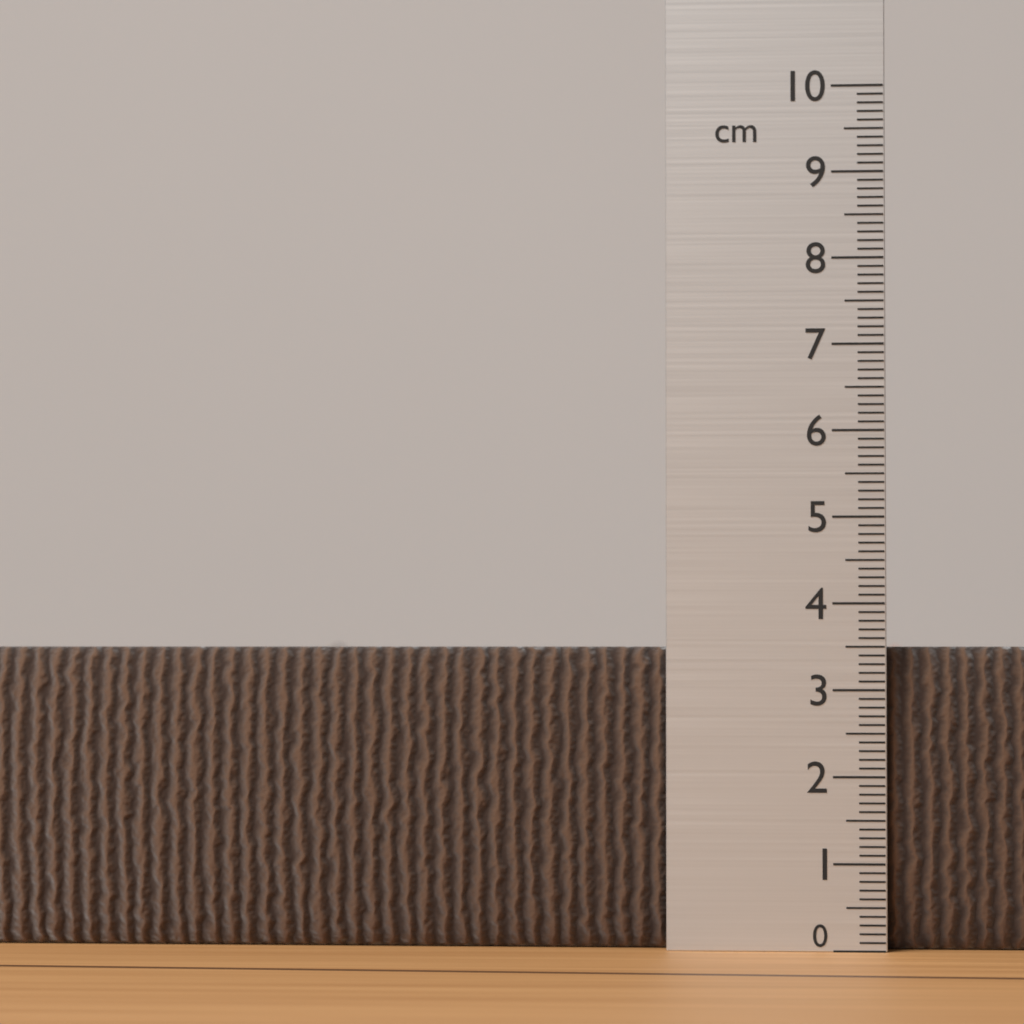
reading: 3.5 cm
